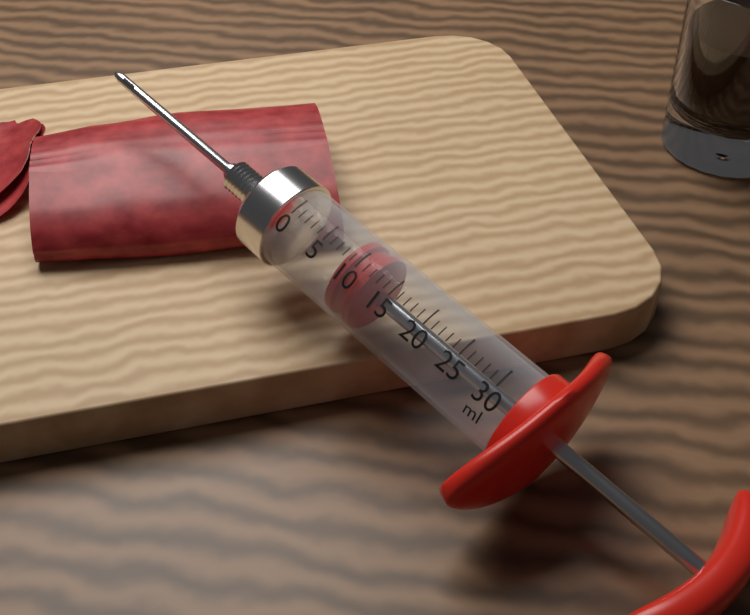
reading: 8 ml
